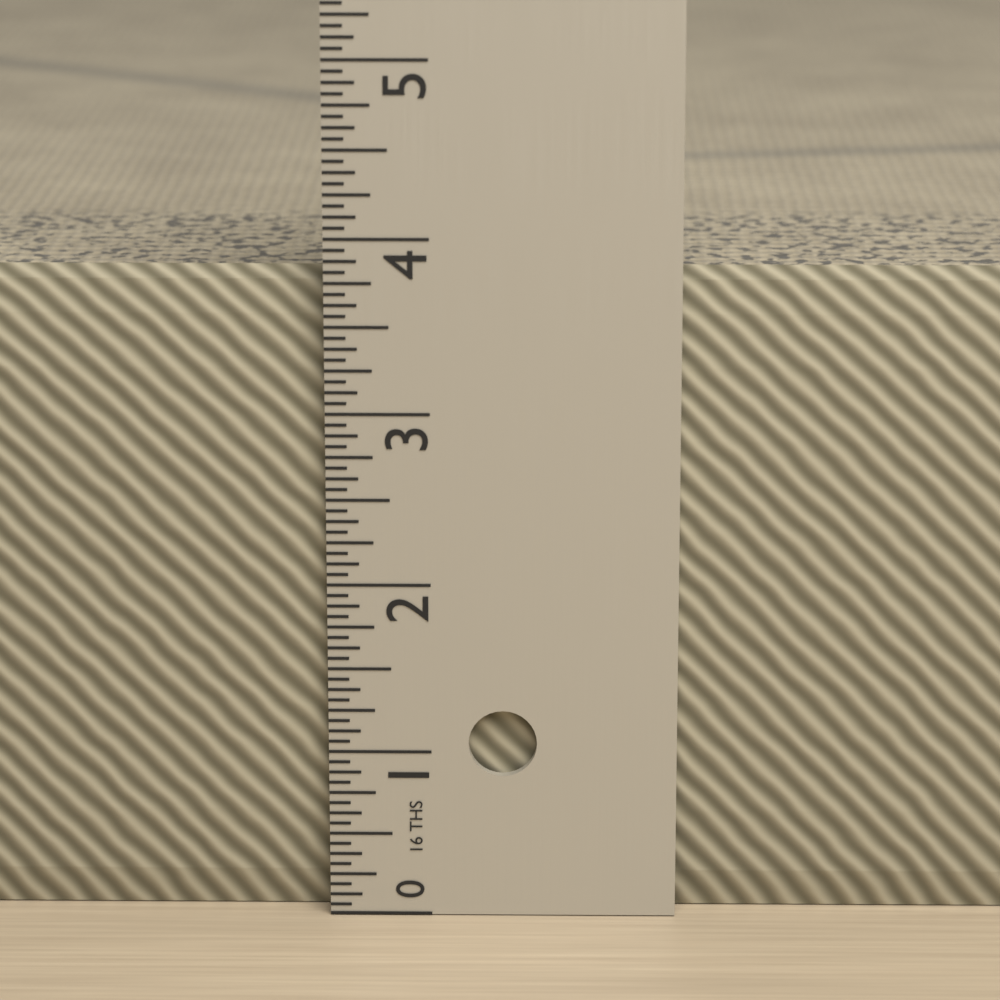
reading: 3.8125 in
